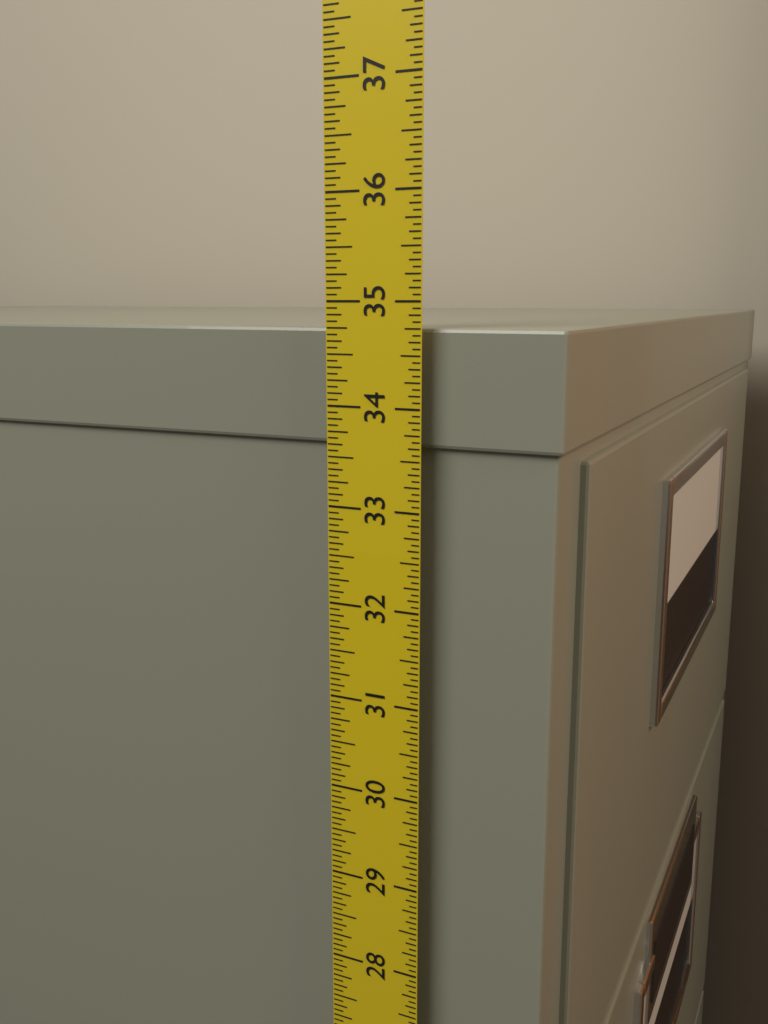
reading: 34.7500 in
